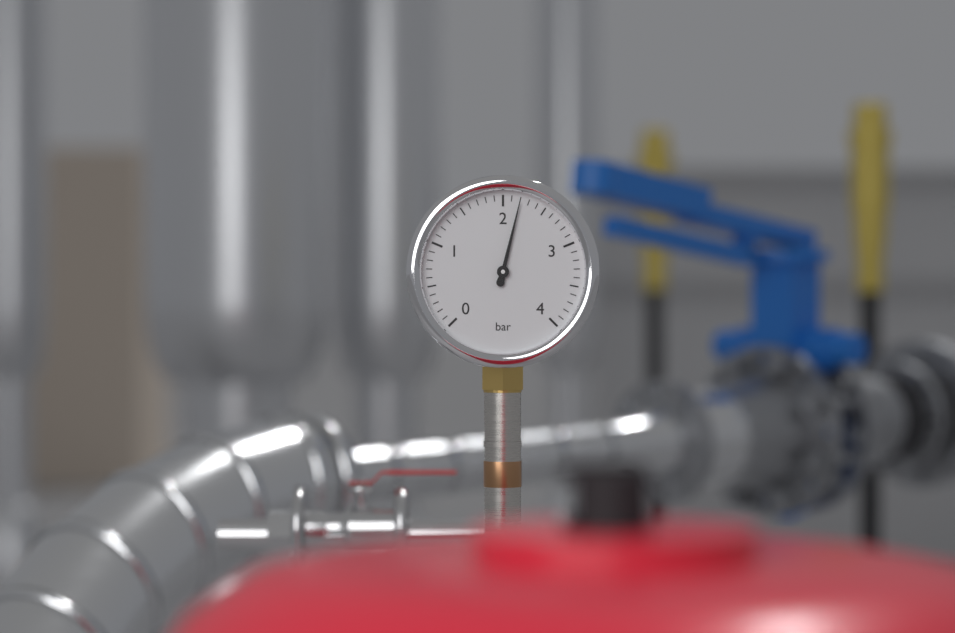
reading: 2.2 bar
